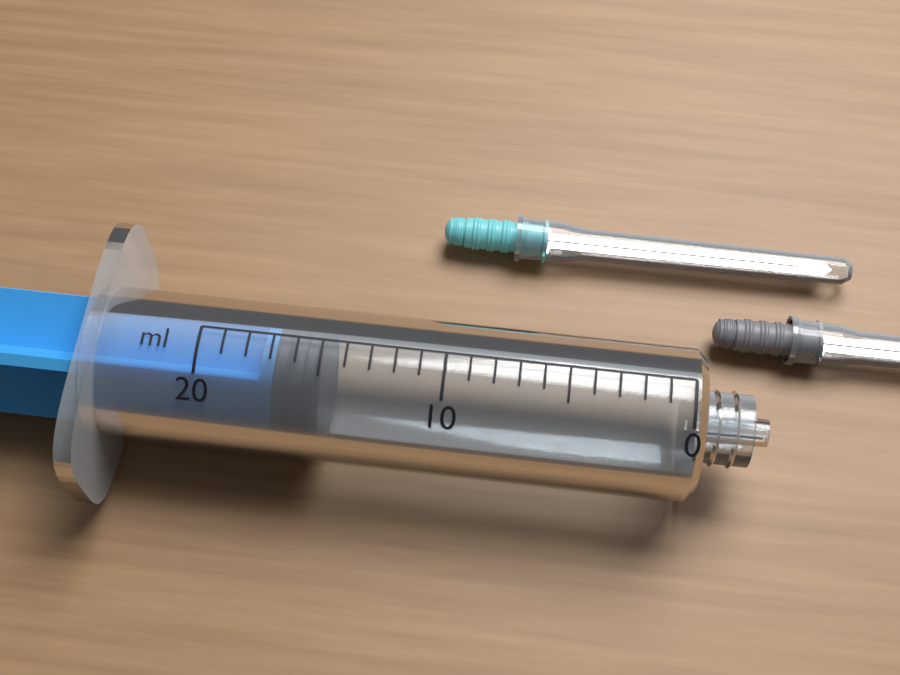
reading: 15 ml
